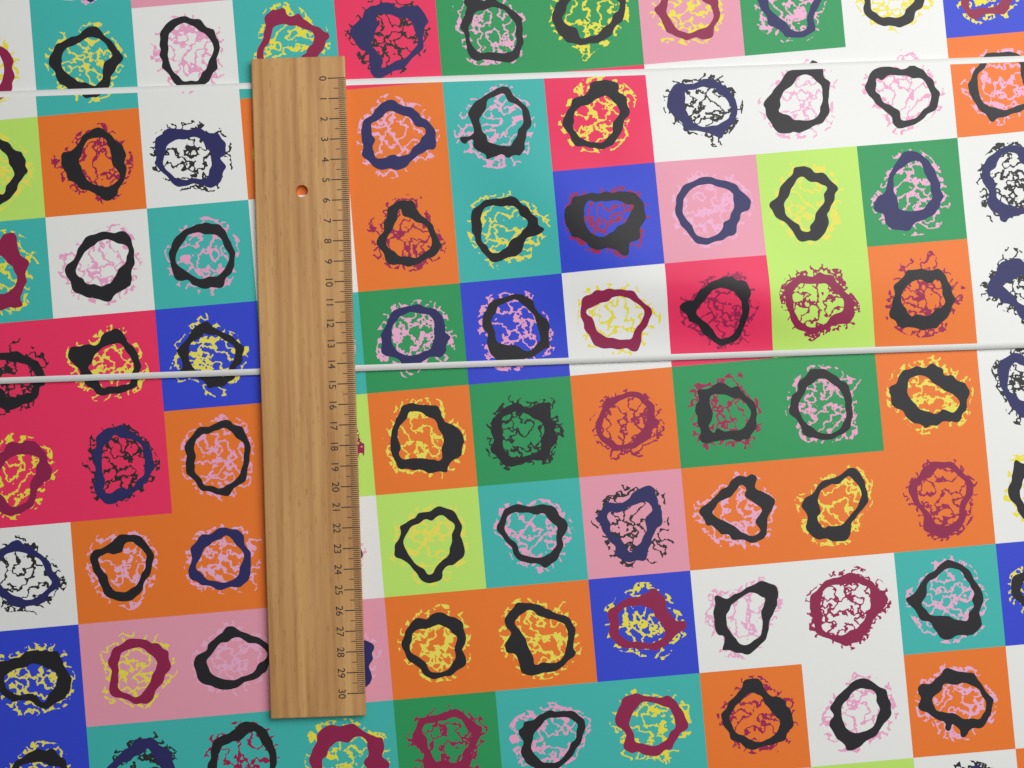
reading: 14.4 (no unit)
